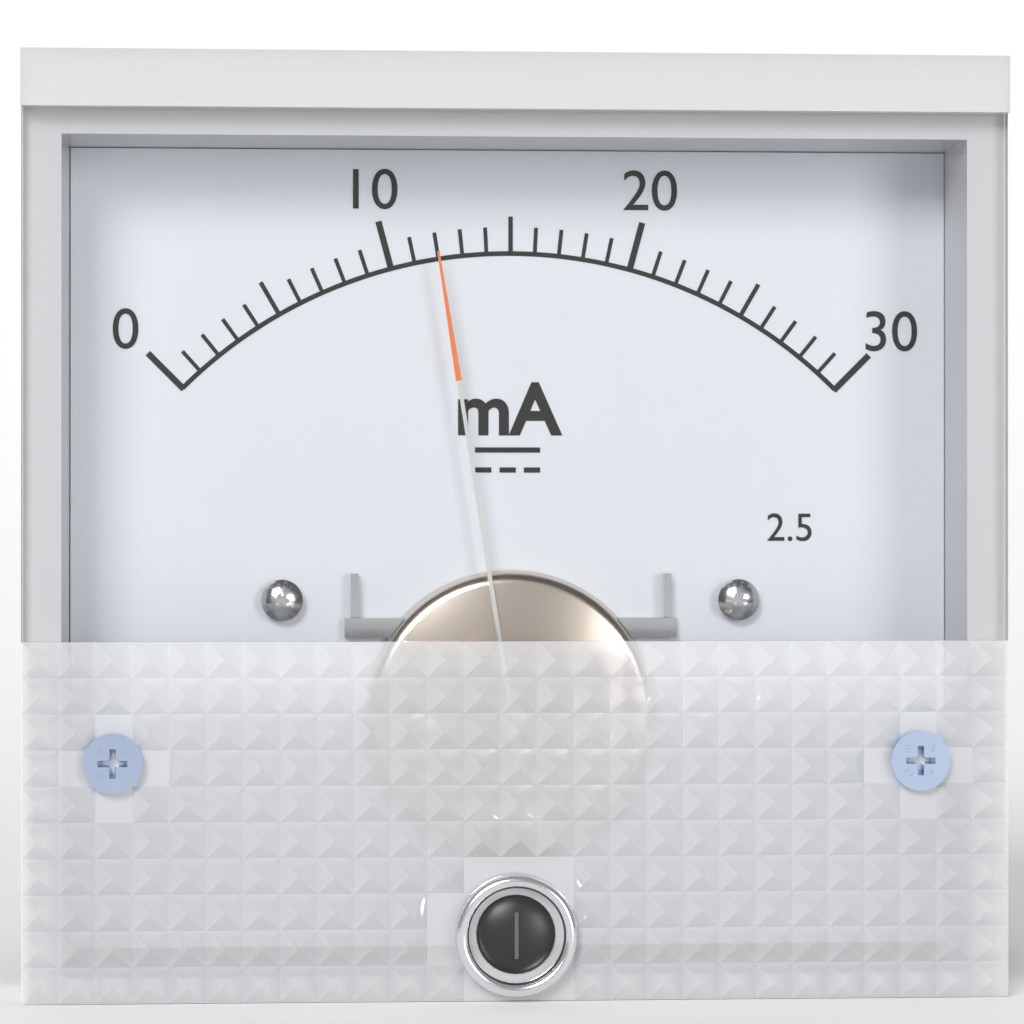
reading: 12 mA
